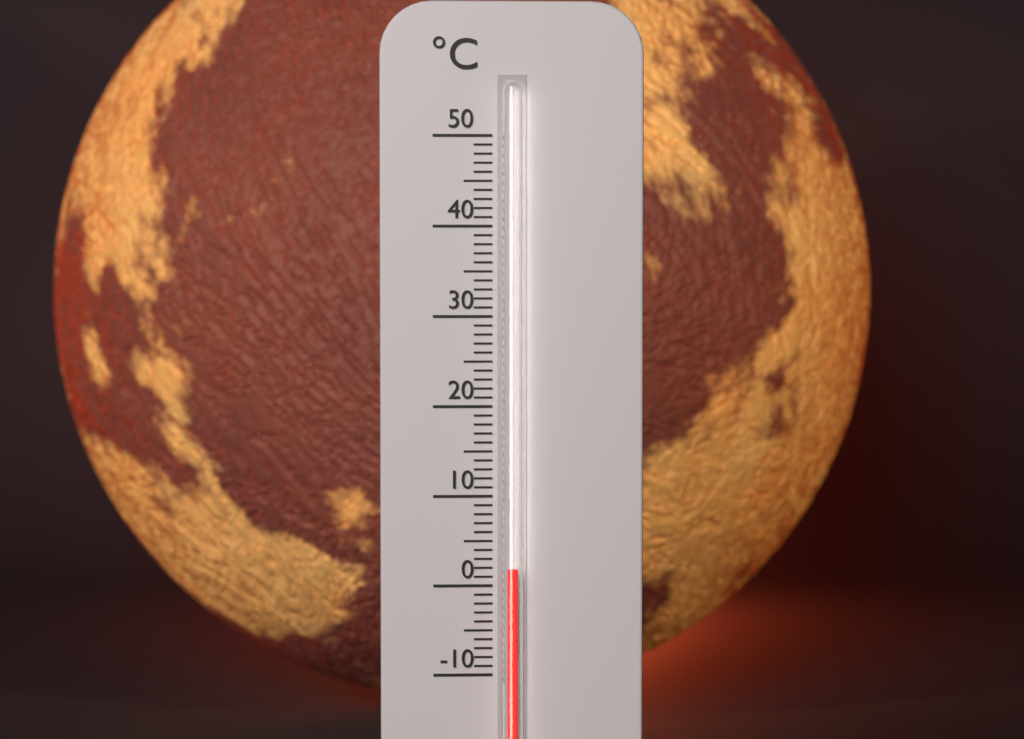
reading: 2 °C
